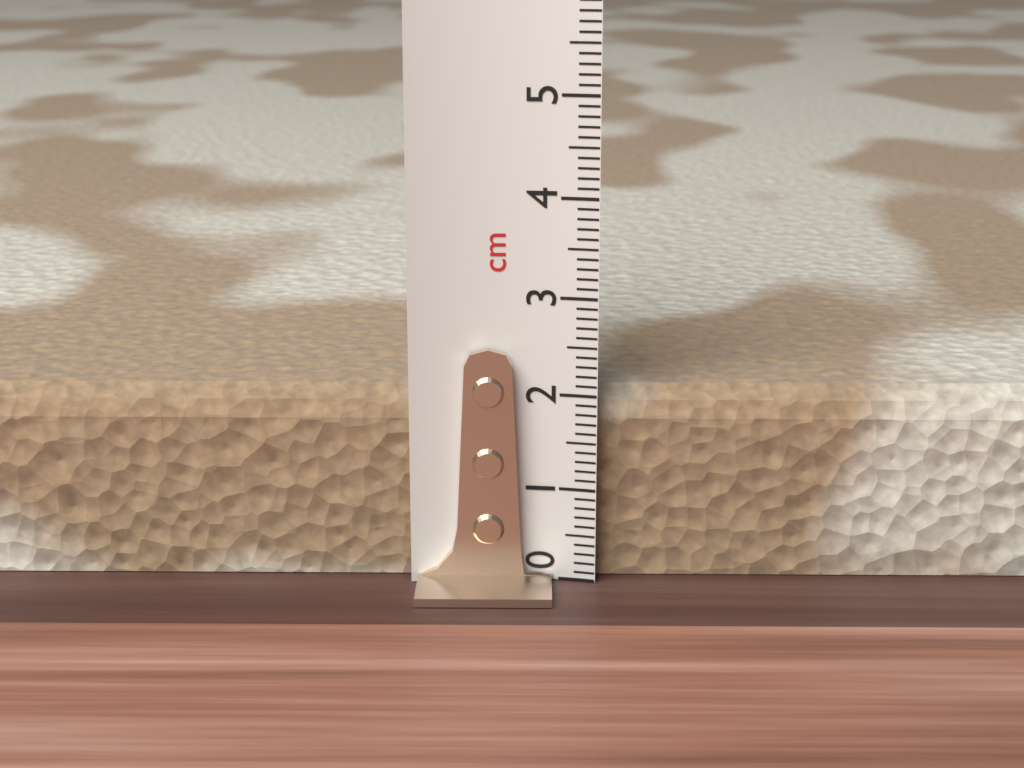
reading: 2.0 cm
